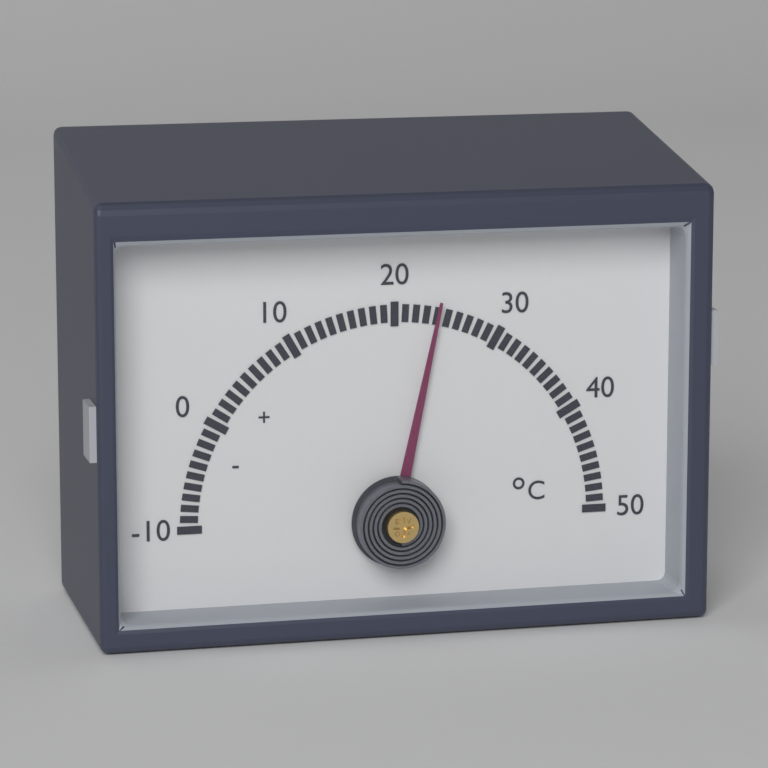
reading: 24 °C
